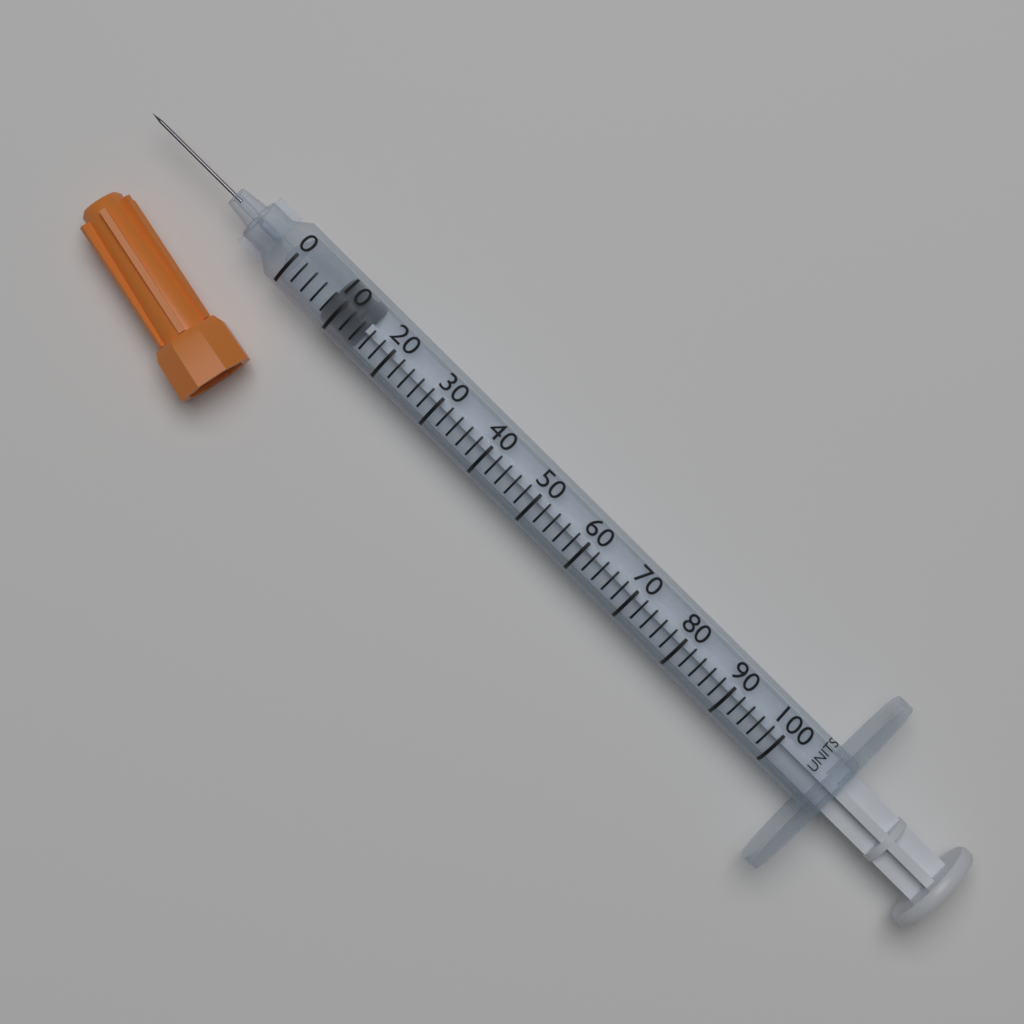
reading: 8 units
